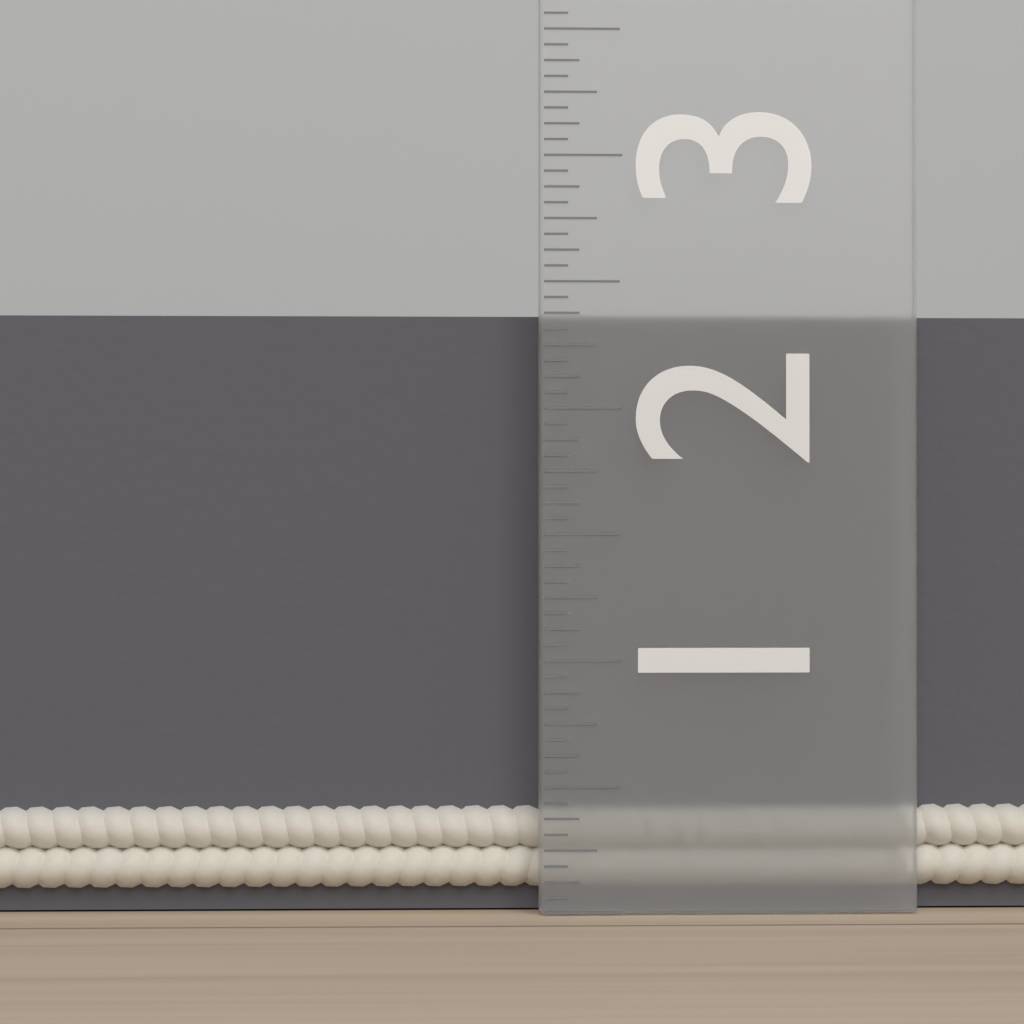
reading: 2.3750 in
